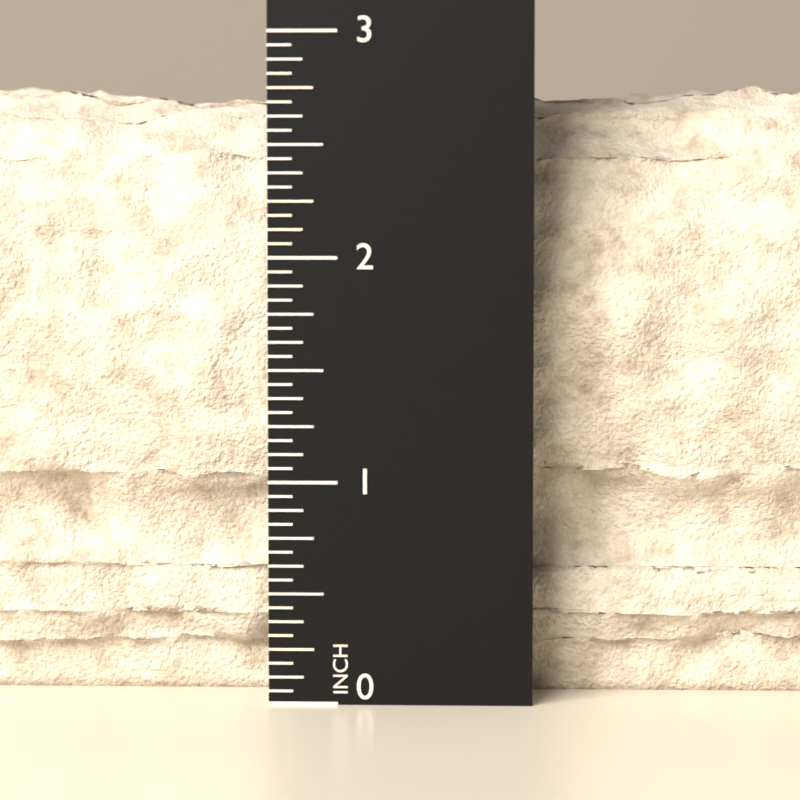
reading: 2.8125 in
